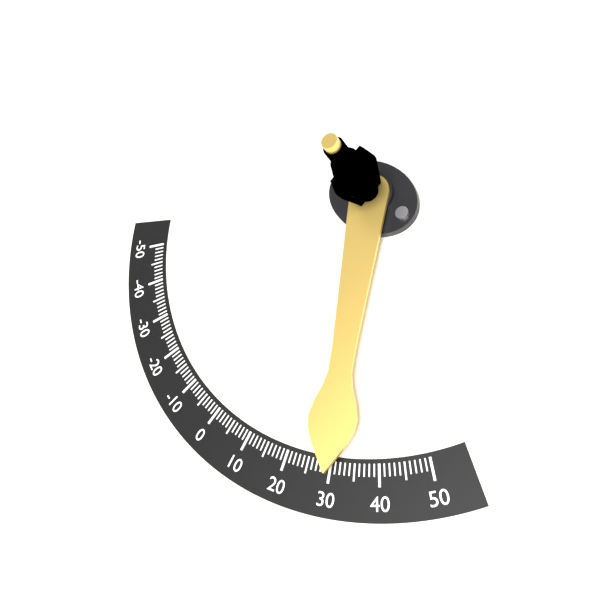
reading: 30 (no unit)
